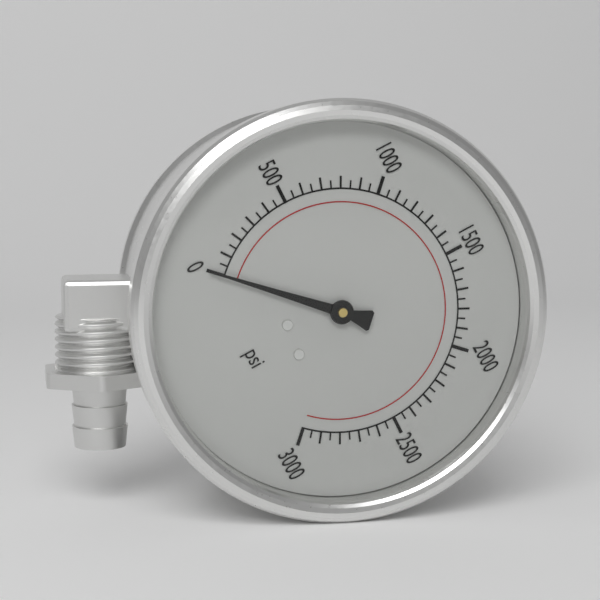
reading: 0 psi
